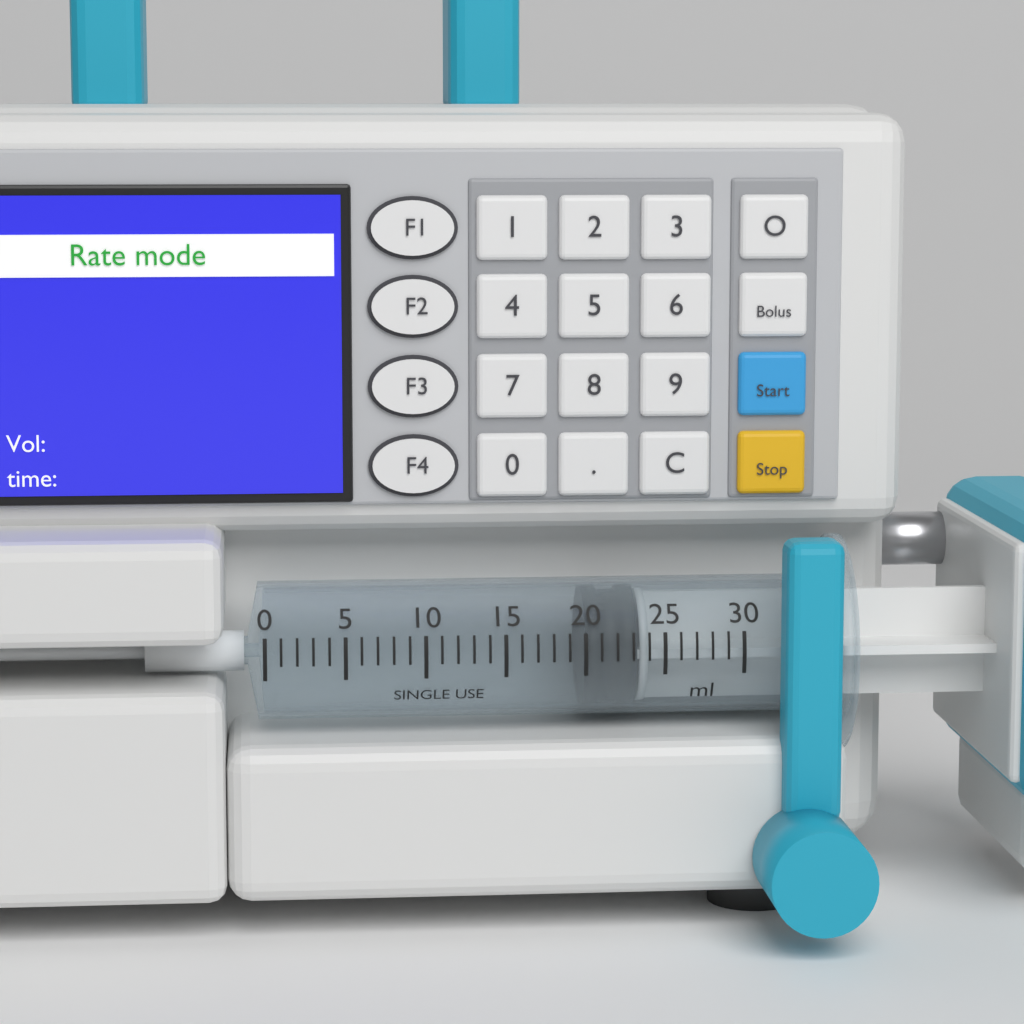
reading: 20 ml
